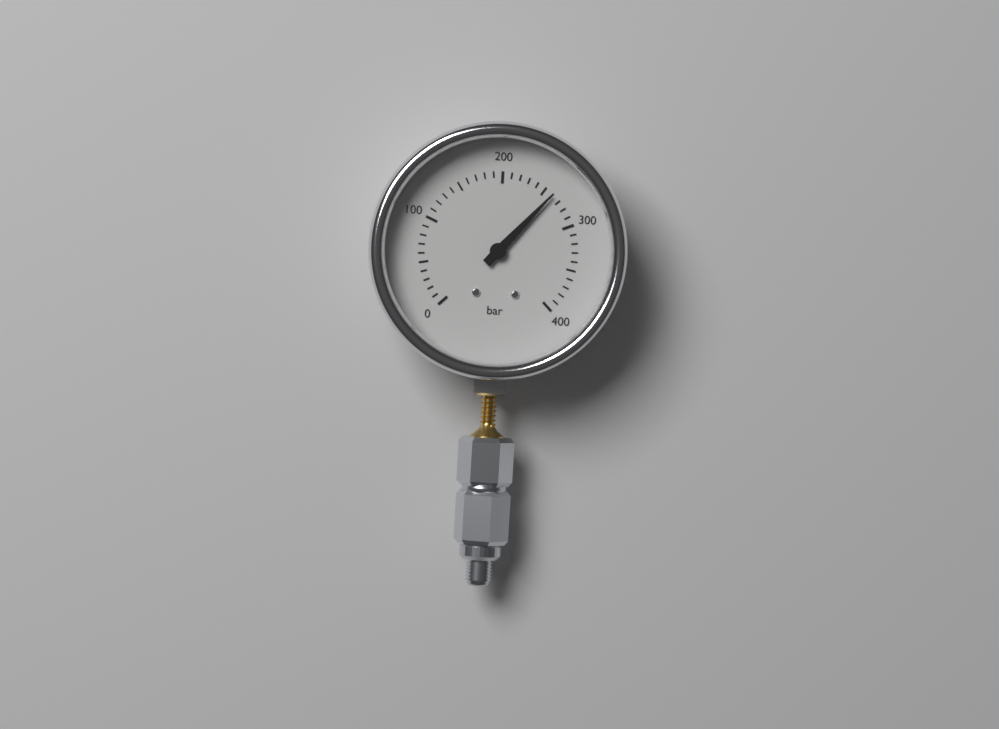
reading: 260 bar
